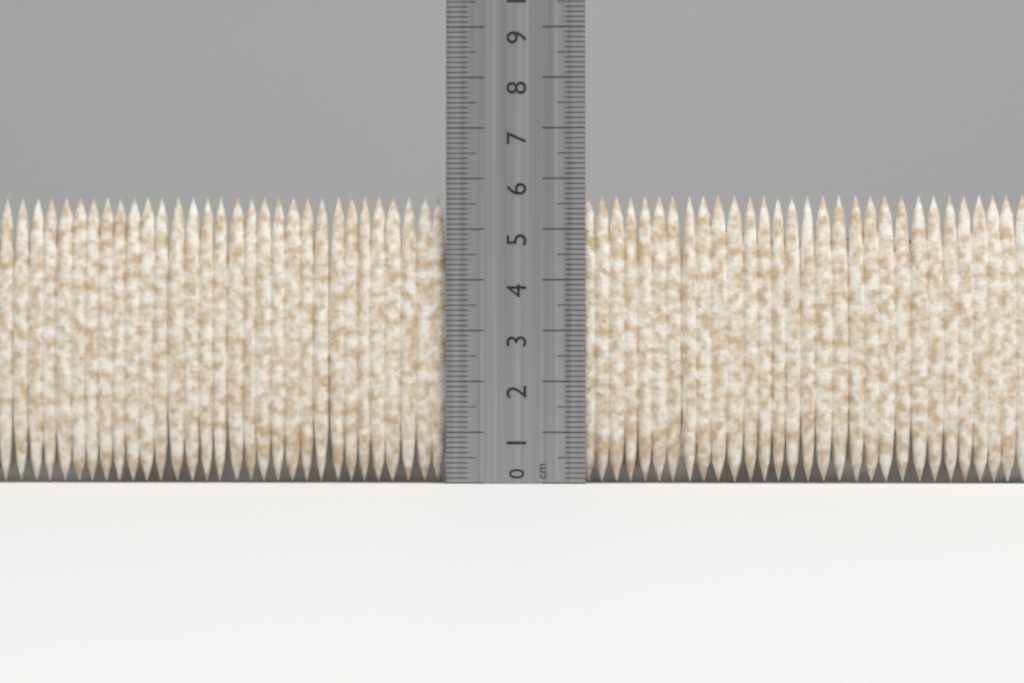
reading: 5.7 cm
